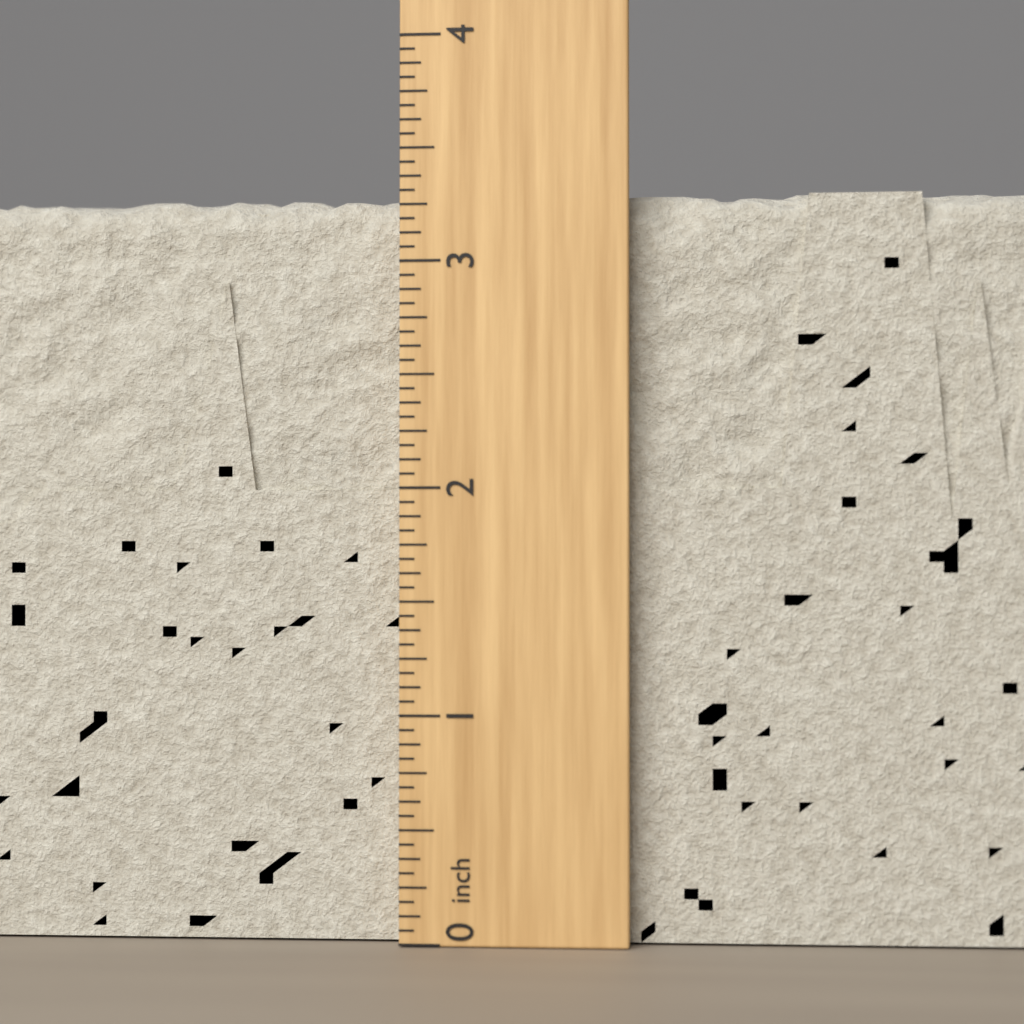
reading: 3.3125 inch
